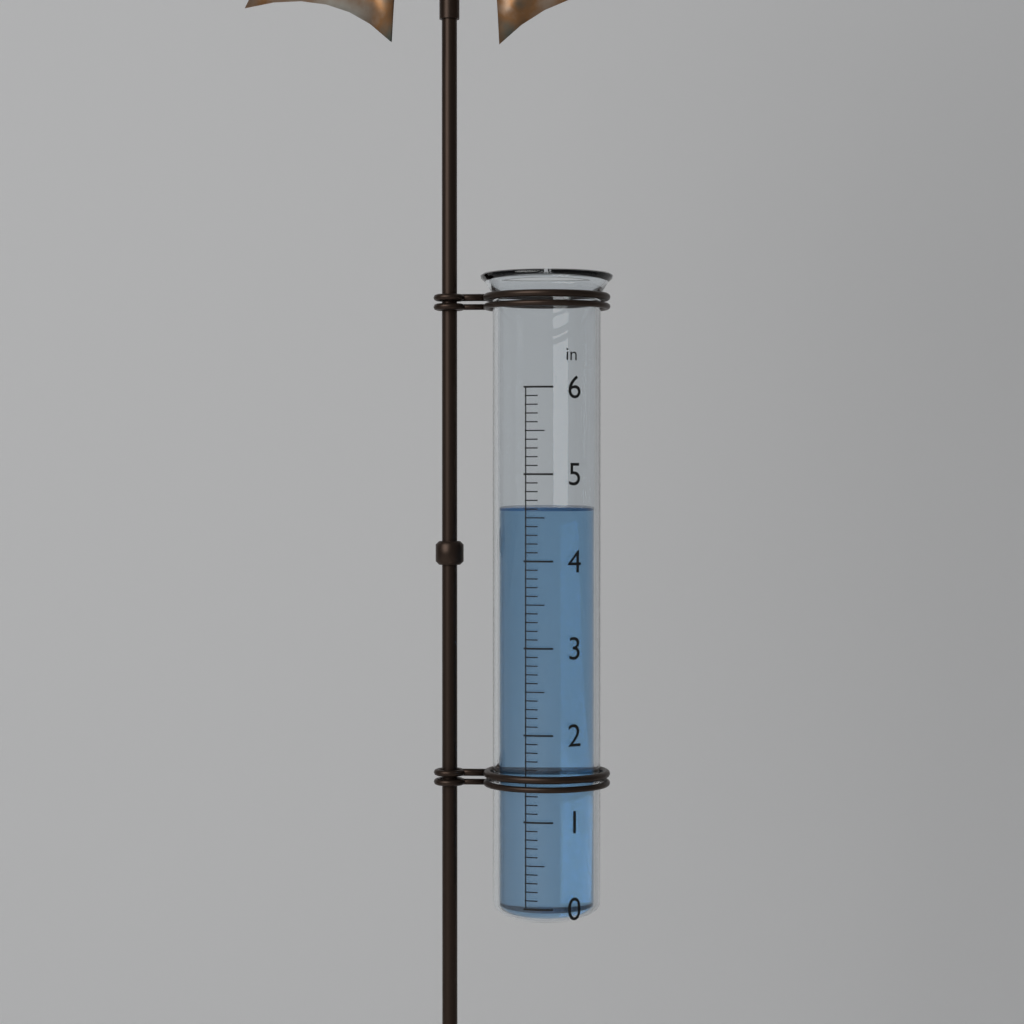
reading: 4.6 in
